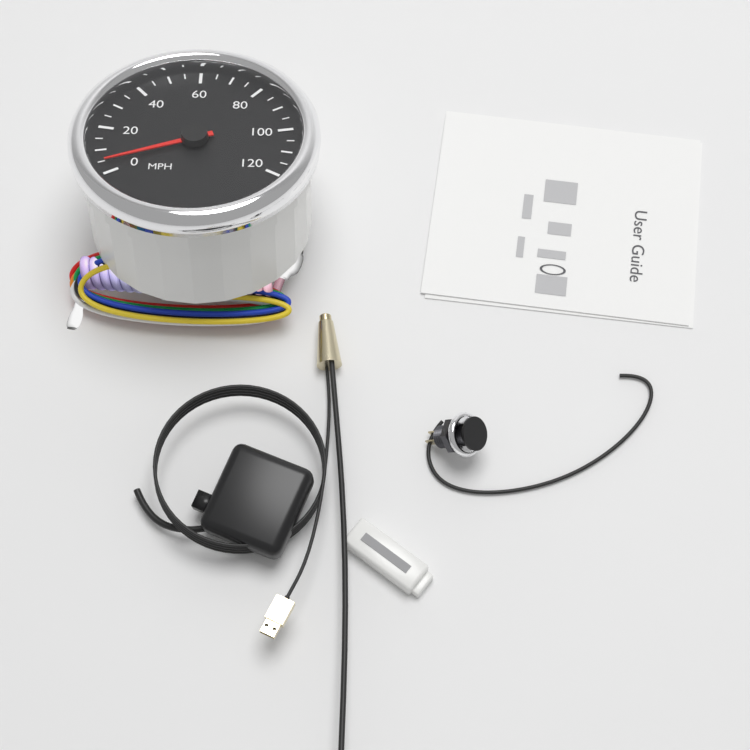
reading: 5 MPH
